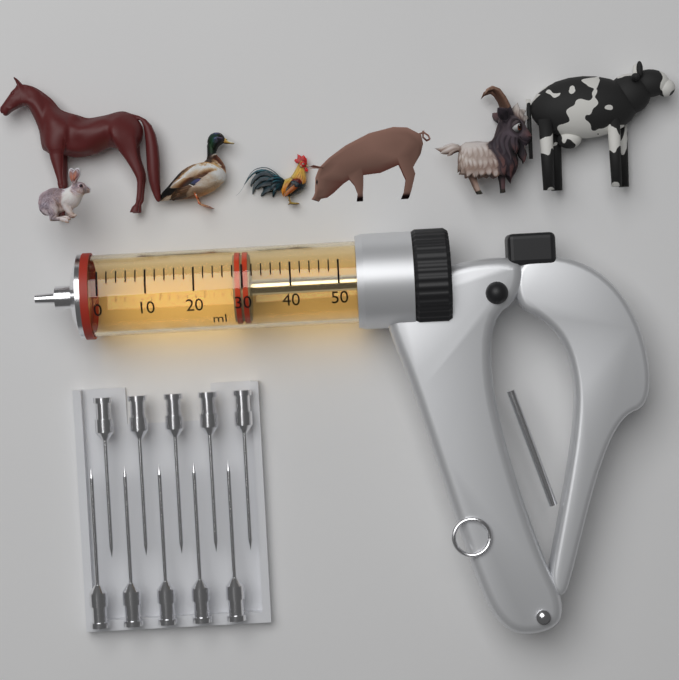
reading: 28 ml
